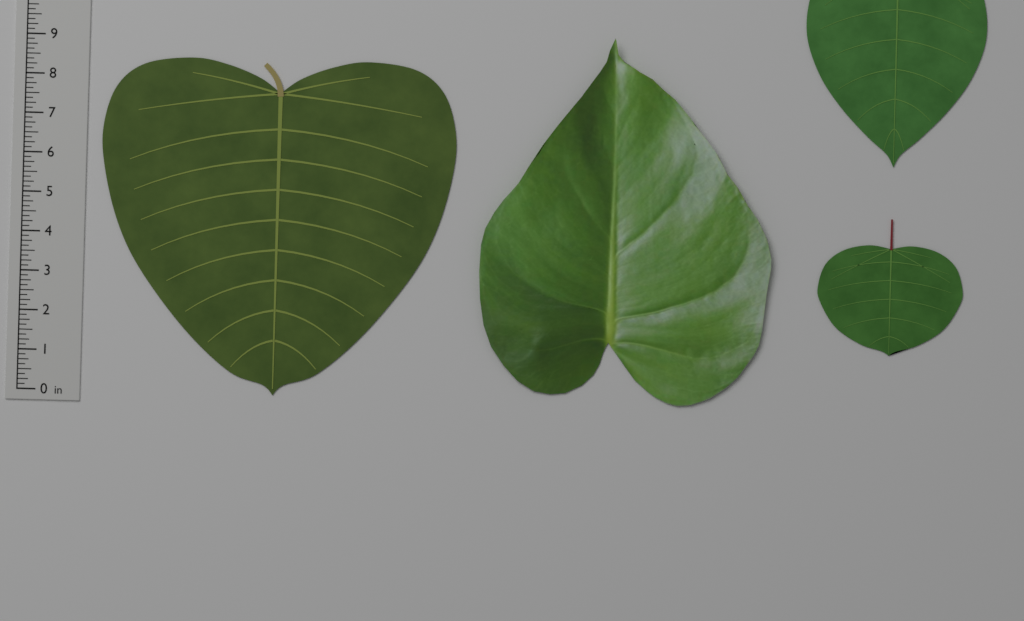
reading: 8.500 in
